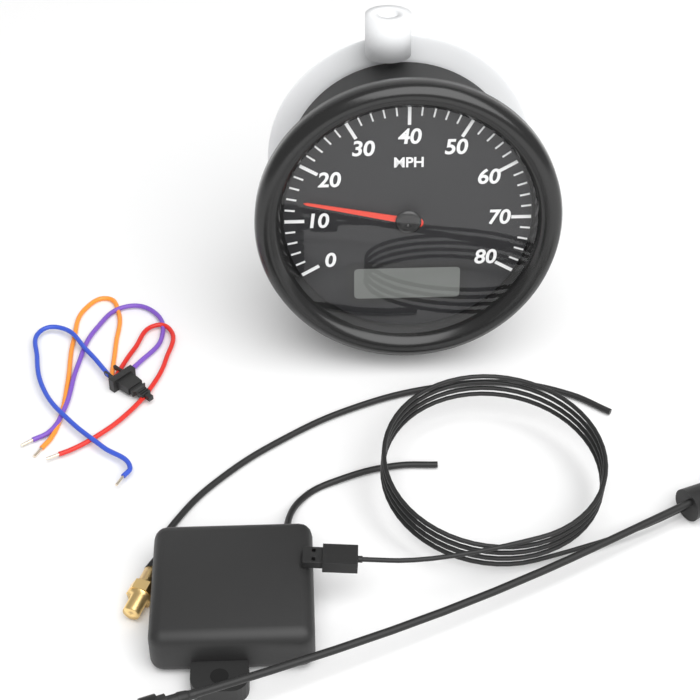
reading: 14 MPH
